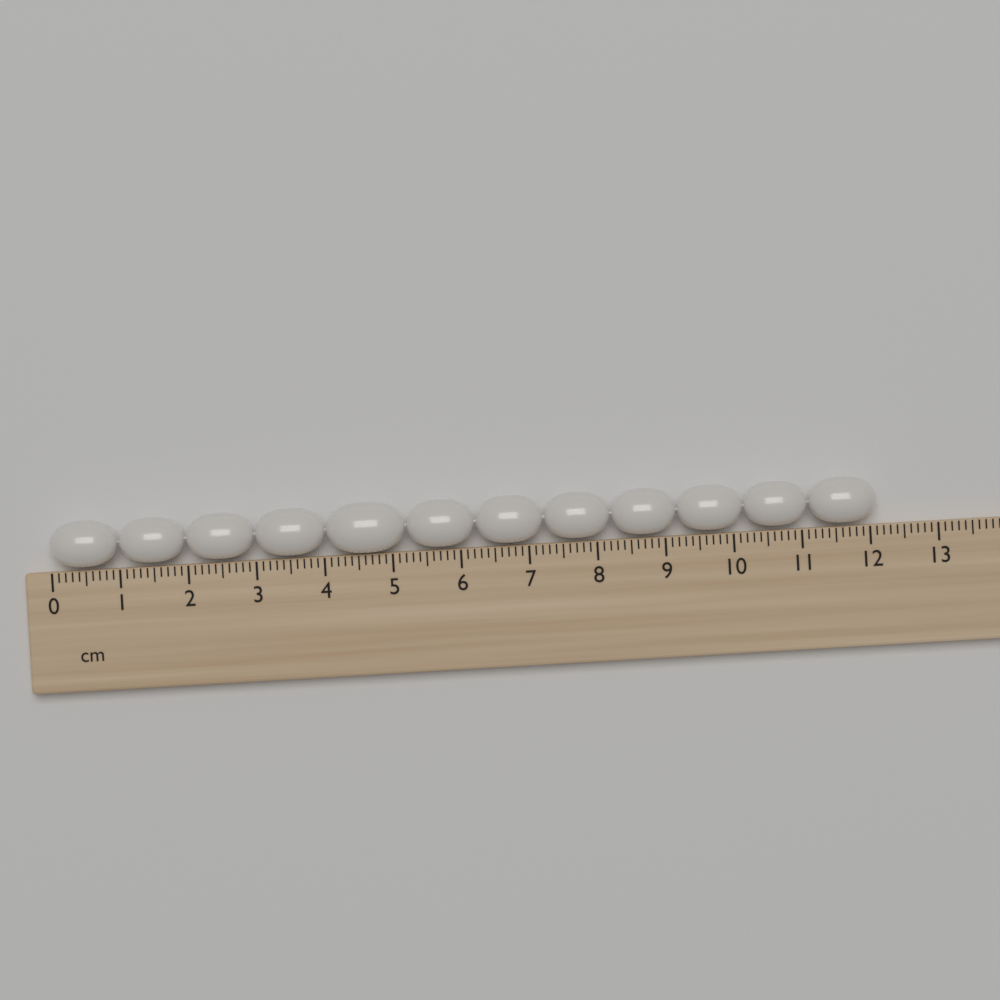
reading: 12.1 cm
